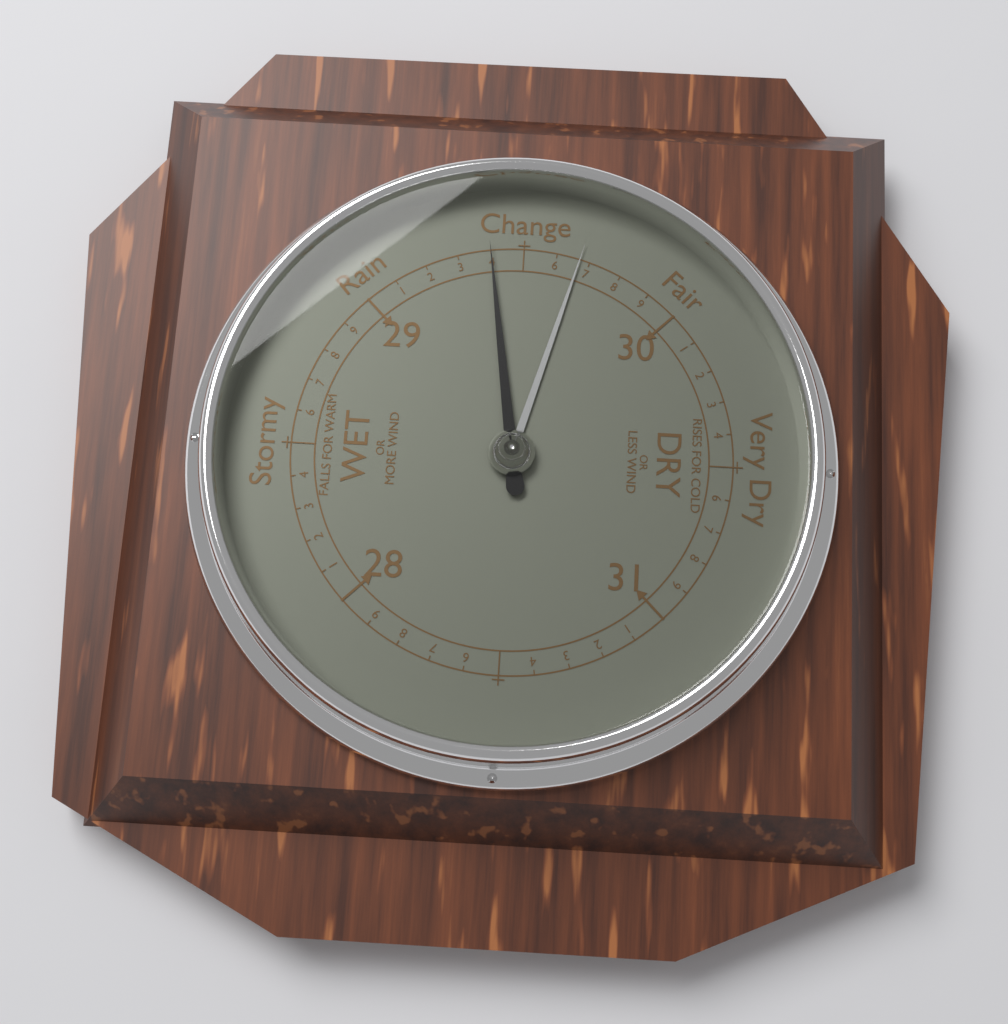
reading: 29.4 inHg
